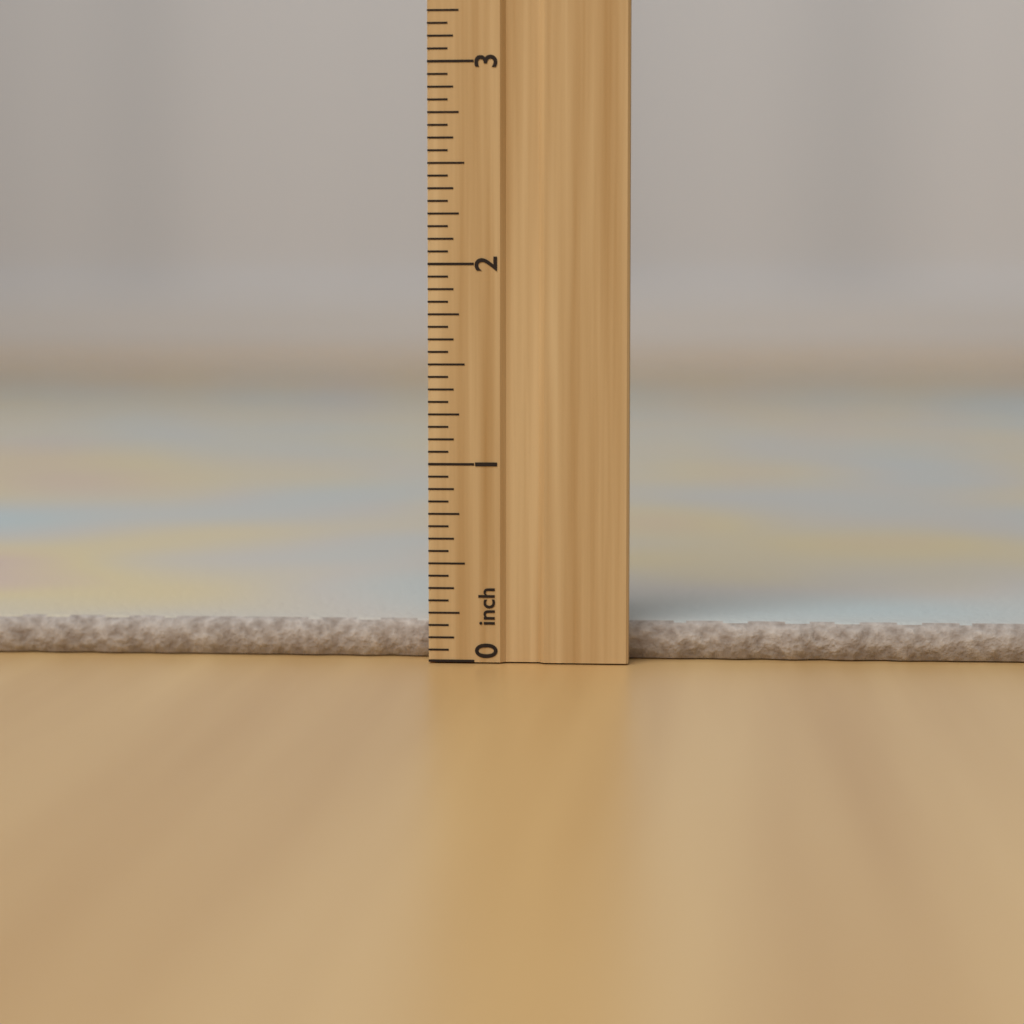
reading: 0.1875 inch
